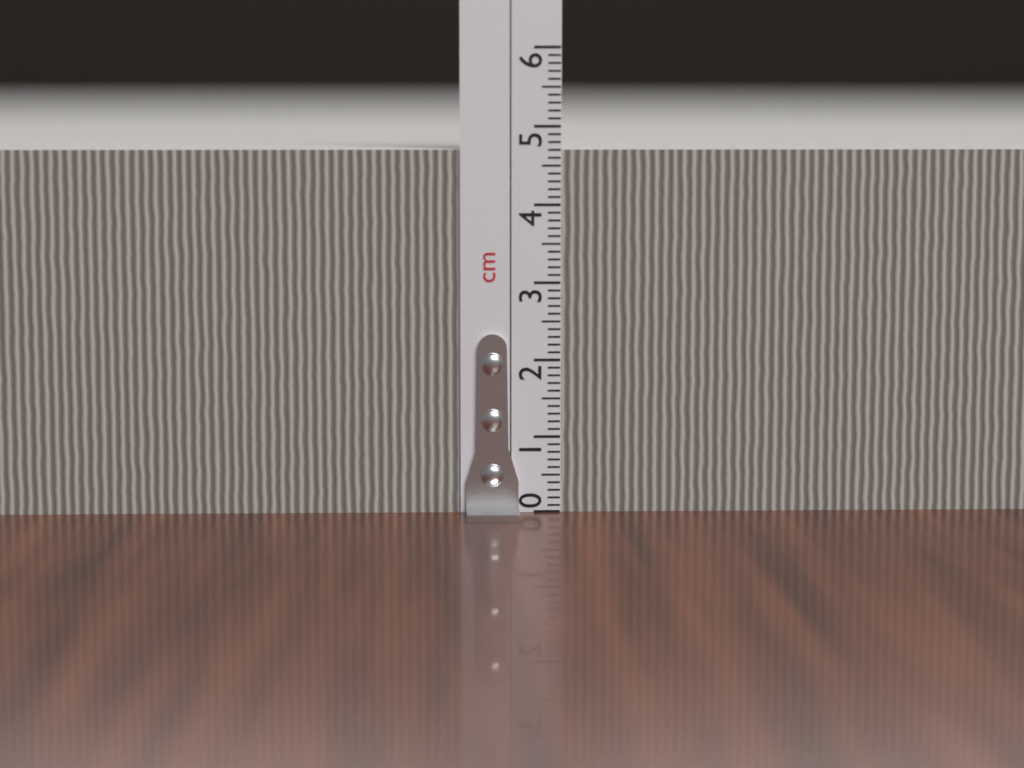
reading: 4.7 cm
